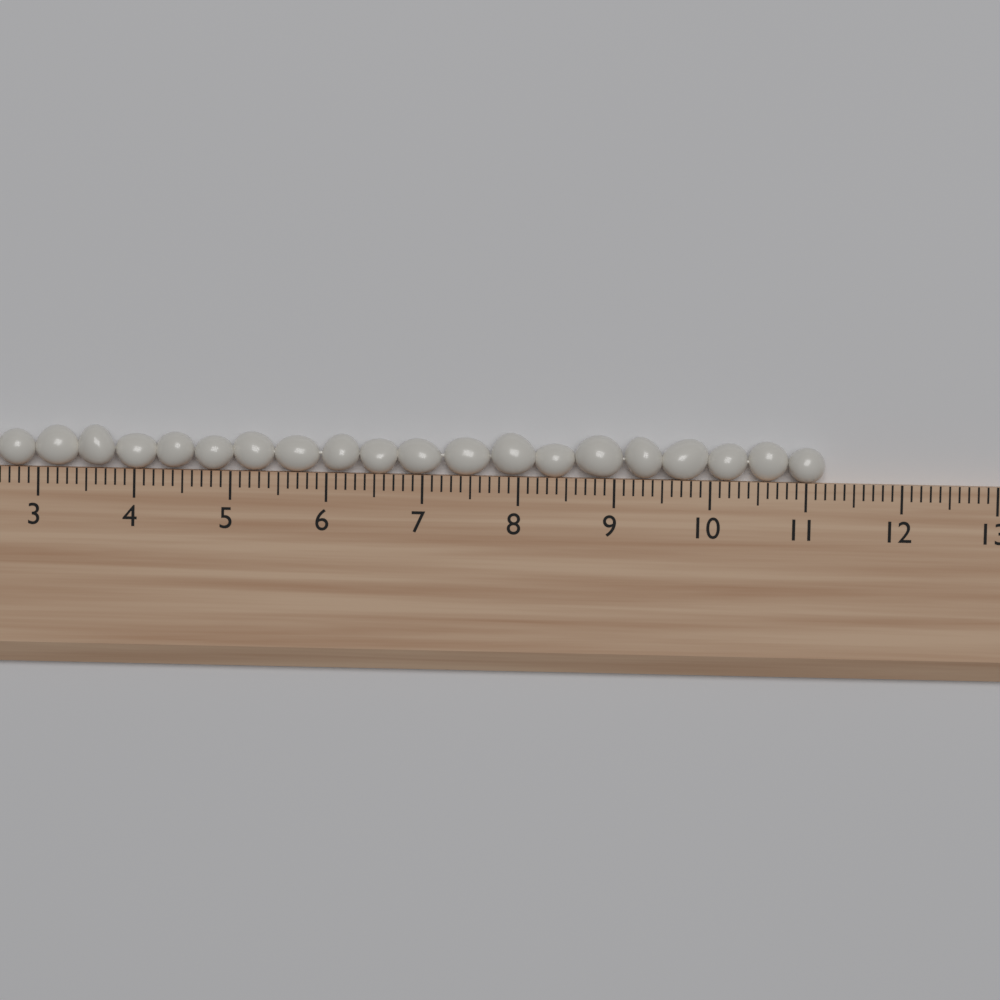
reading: 11.2 (no unit)
